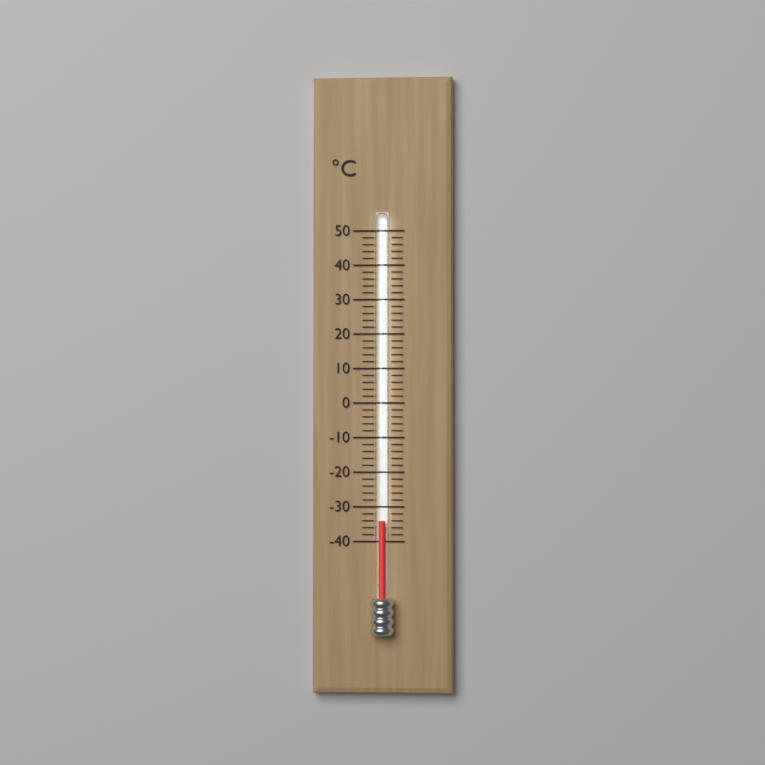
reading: -34 °C
